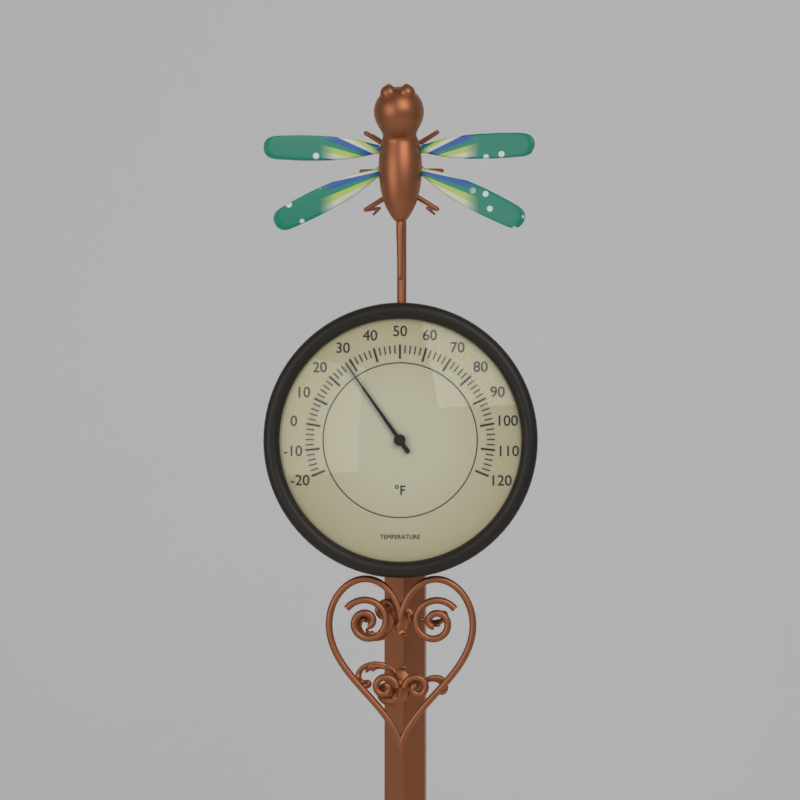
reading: 28 °F
